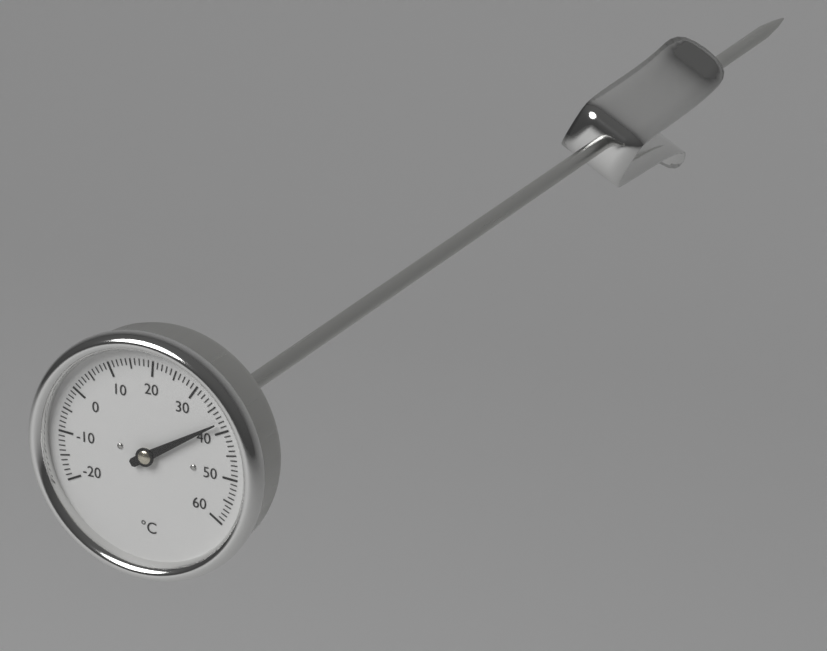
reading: 38 °C
